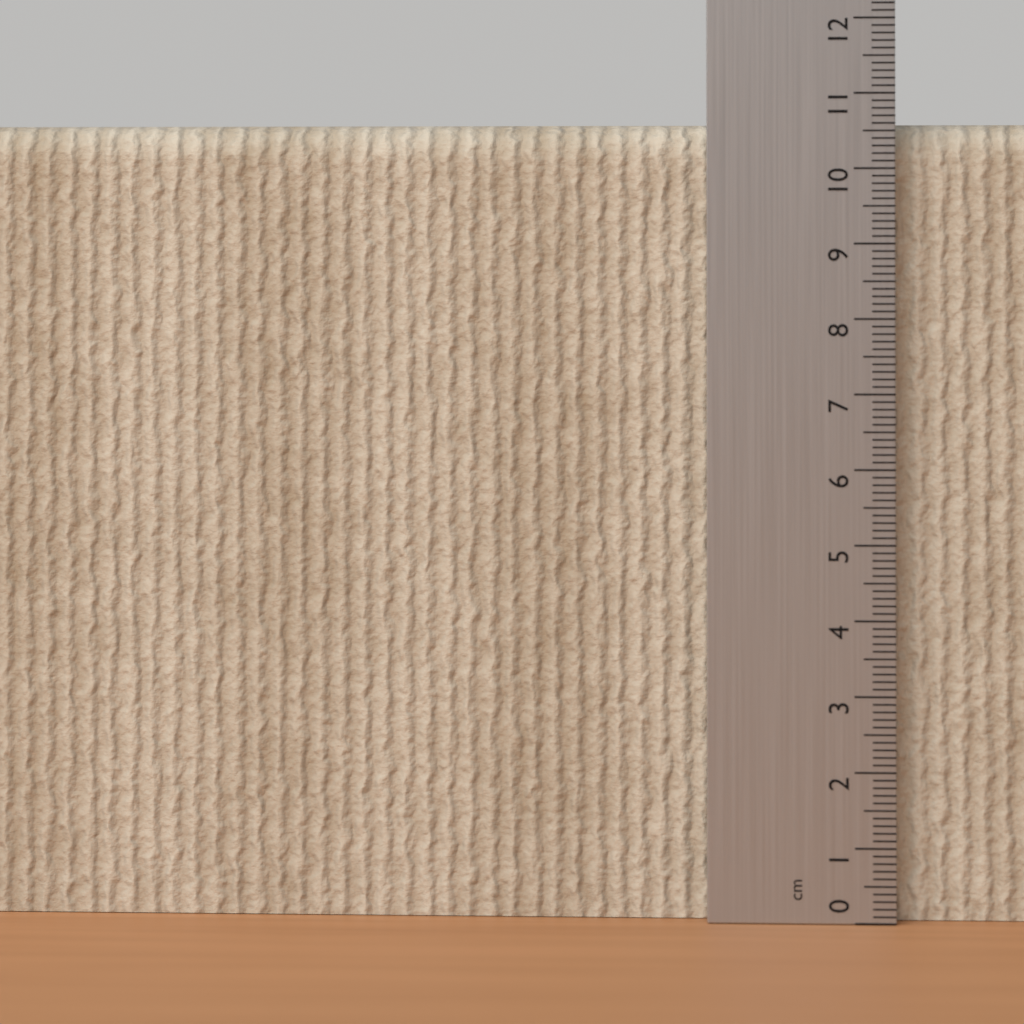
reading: 10.6 cm
